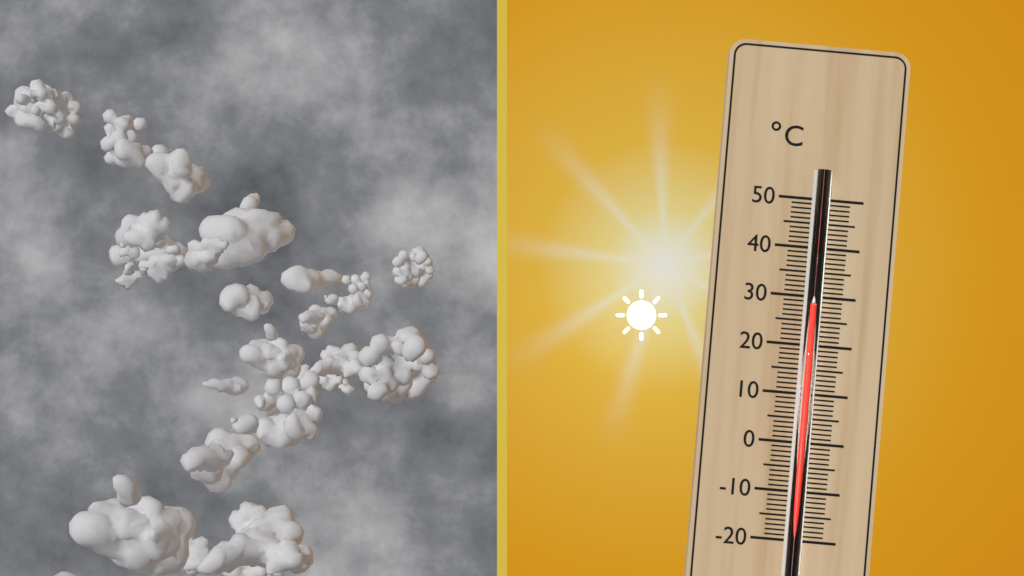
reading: 28 °C
